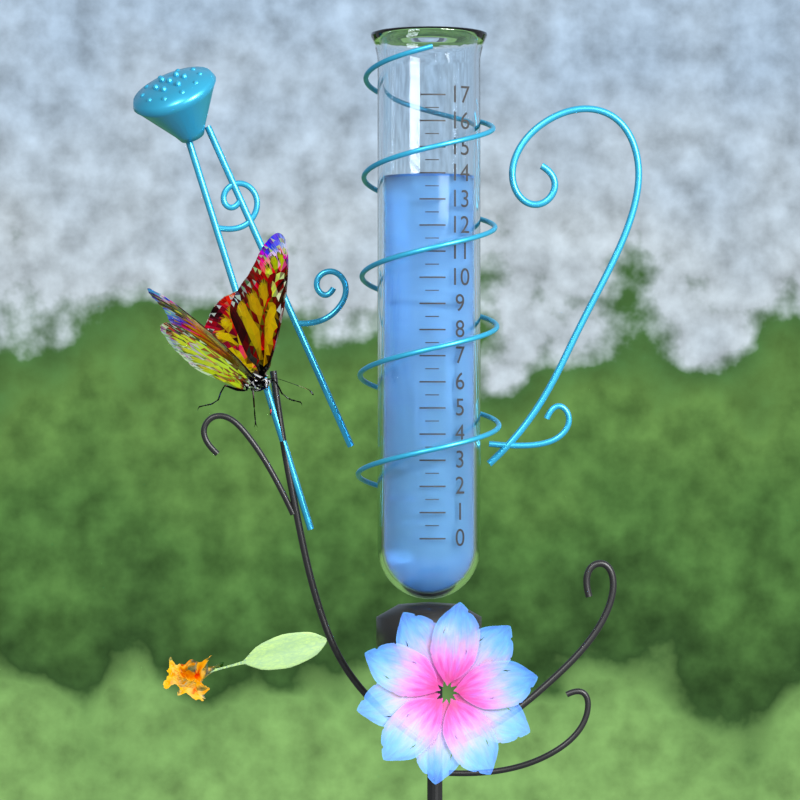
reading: 14.0 (no unit)
